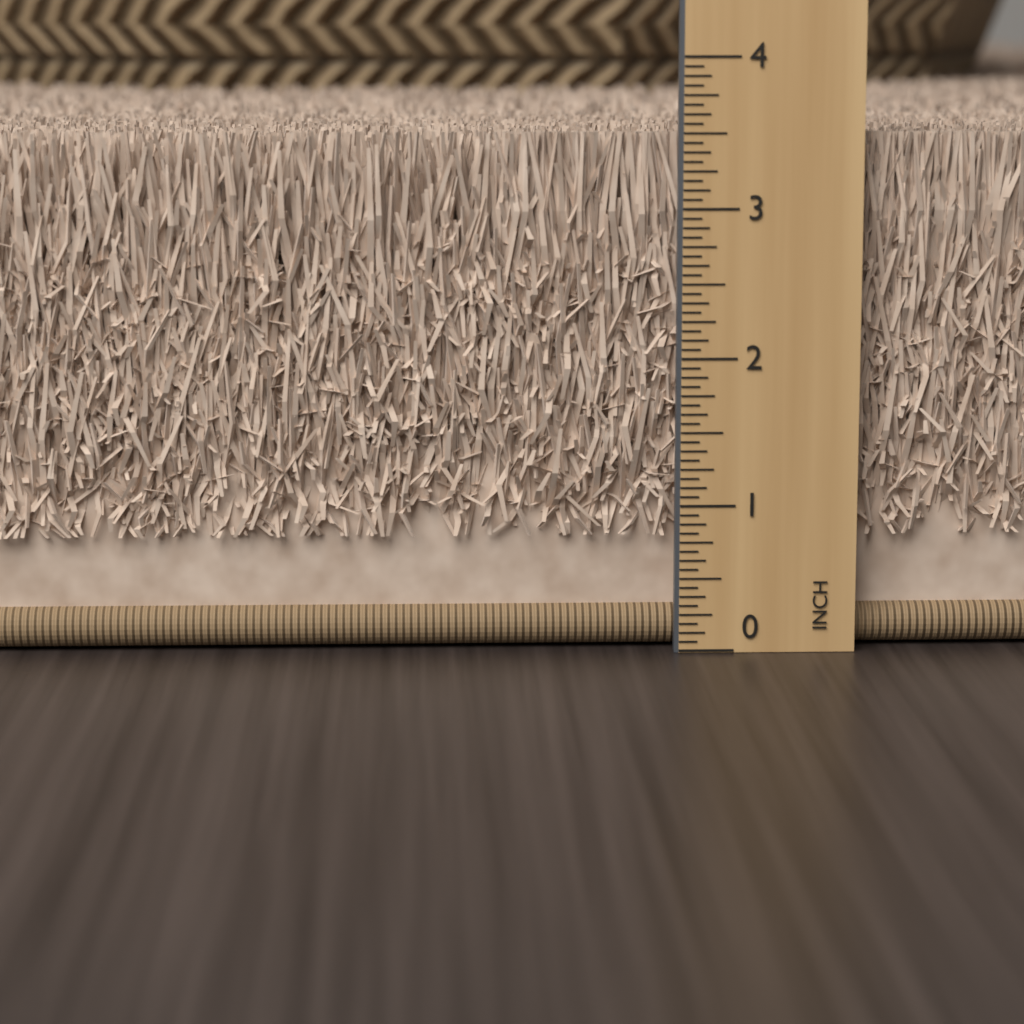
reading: 3.5000 in
